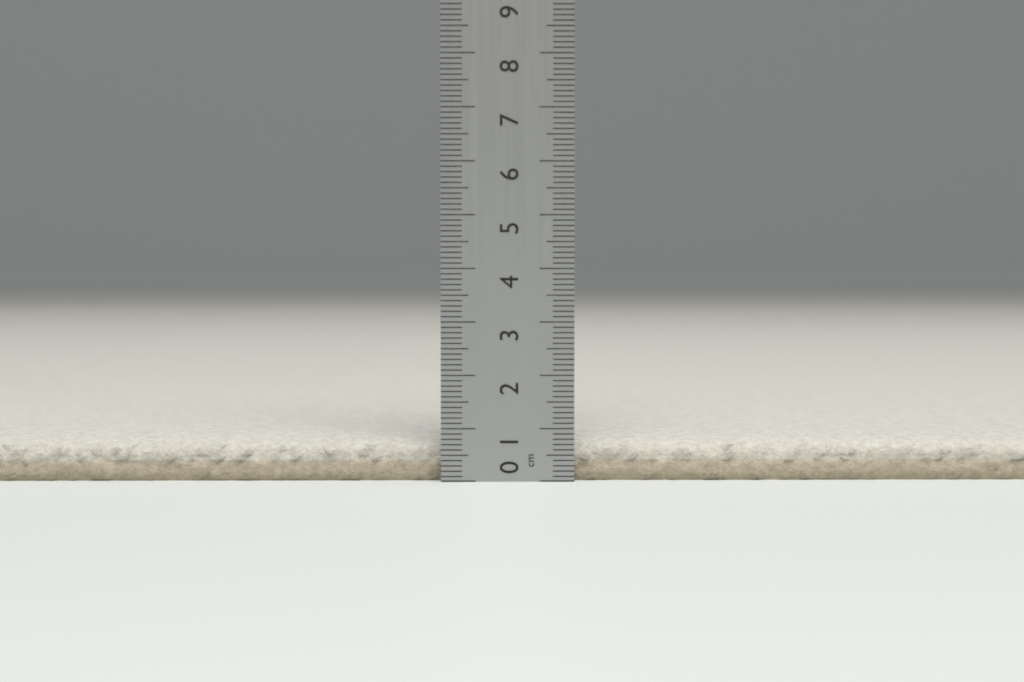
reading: 0.8 cm
